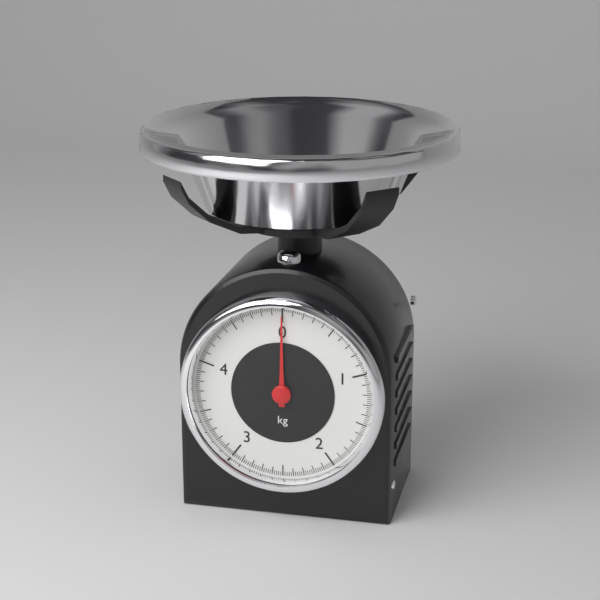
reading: 0.00 kg
